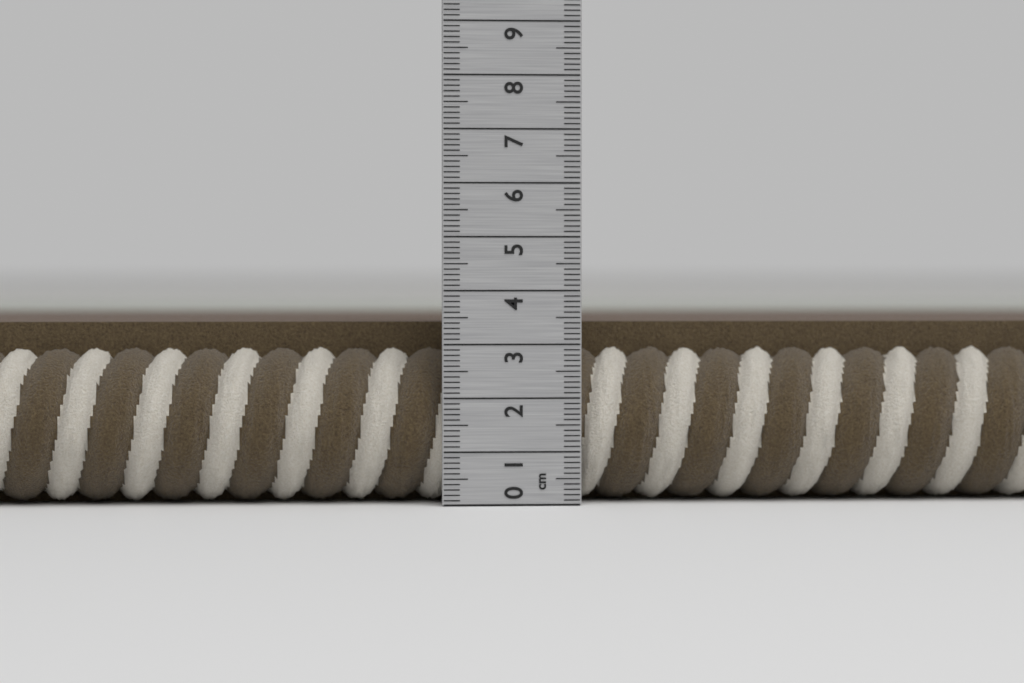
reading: 3.4 cm
